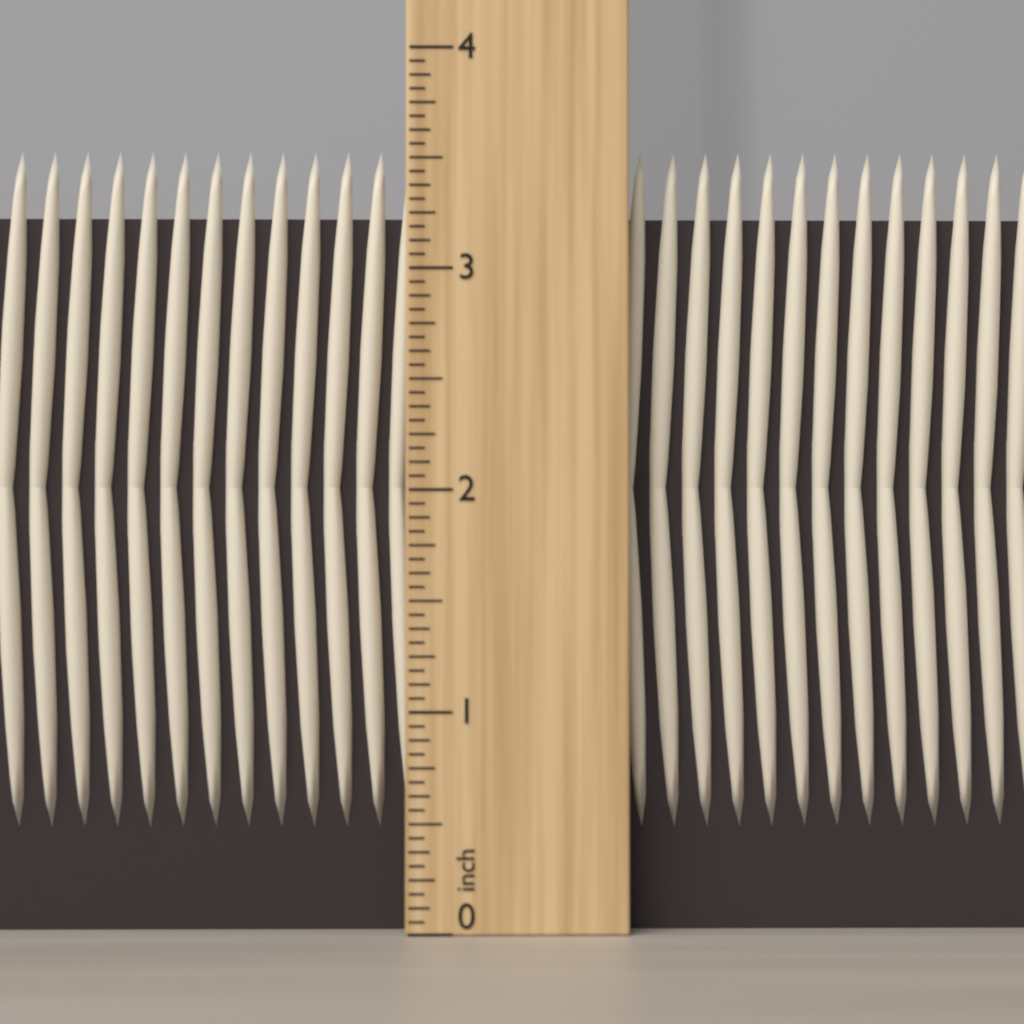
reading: 3.5625 inch
